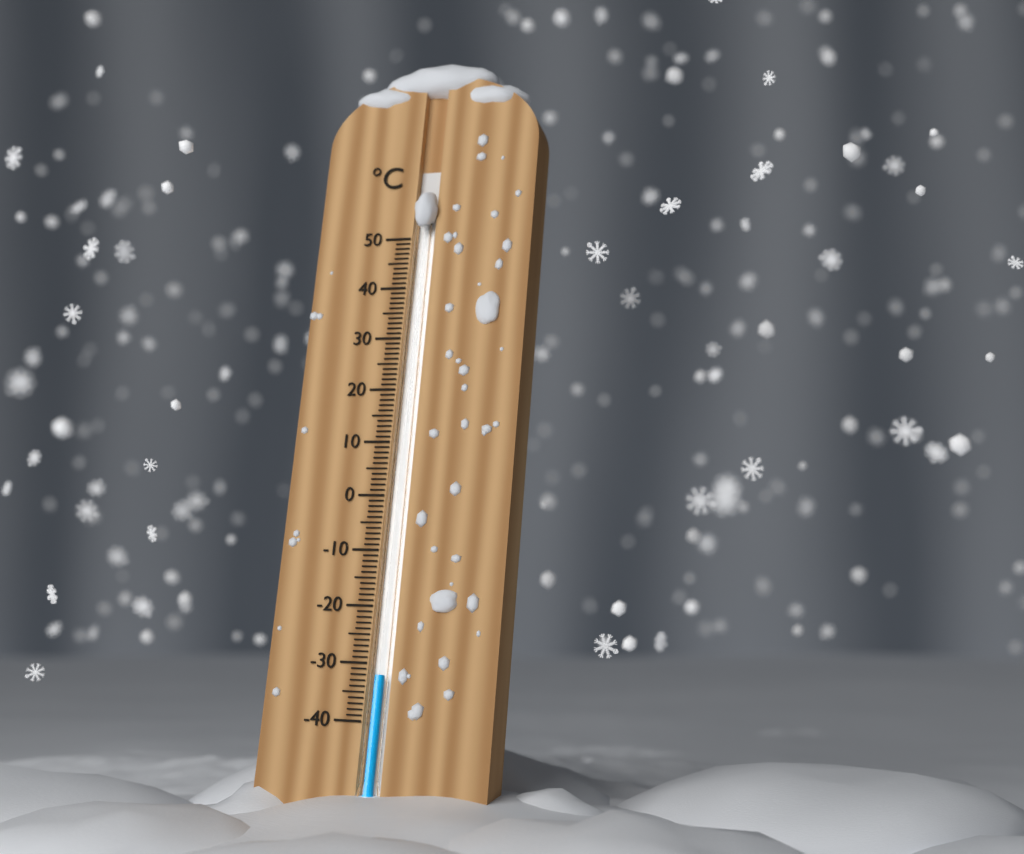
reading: -32 °C
